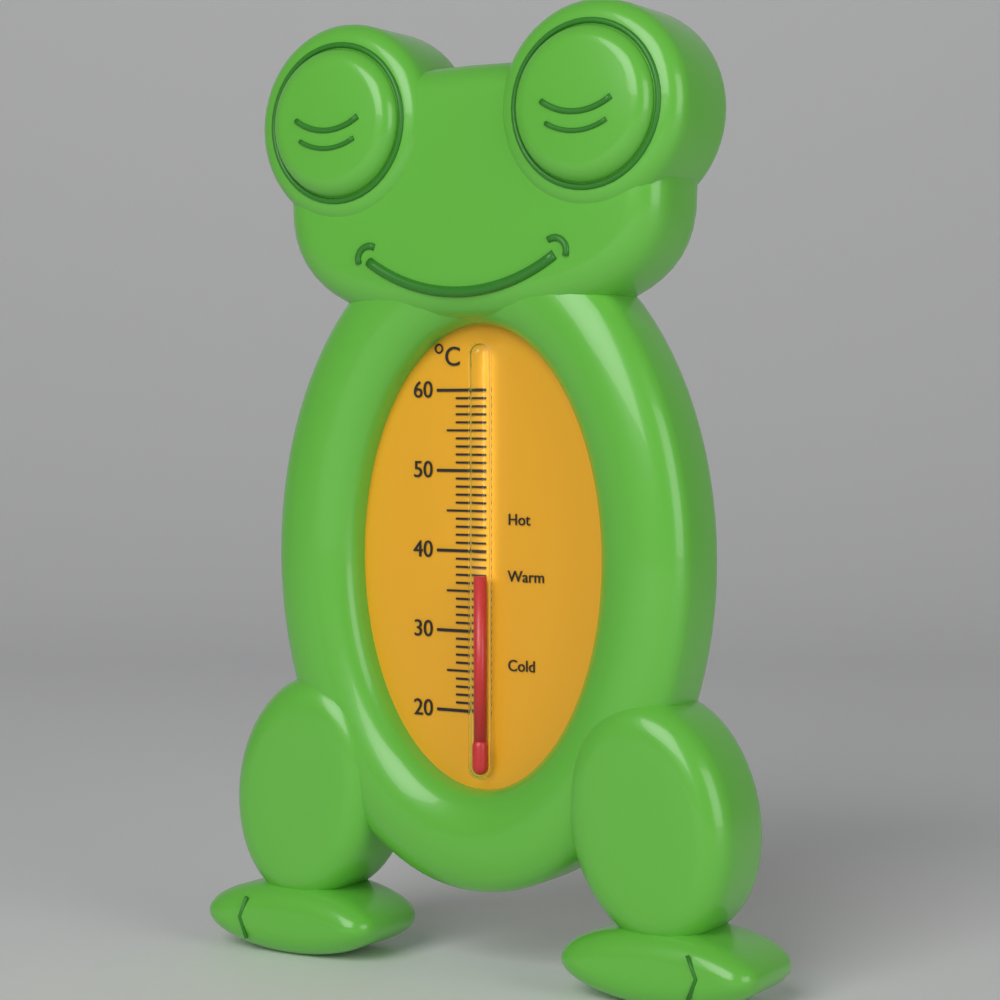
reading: 37 °C
